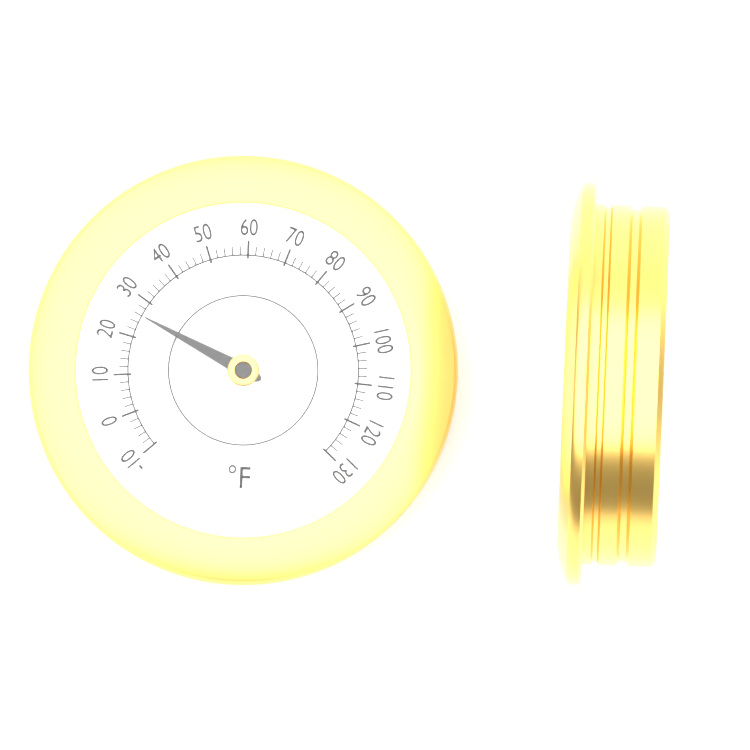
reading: 26 °F
